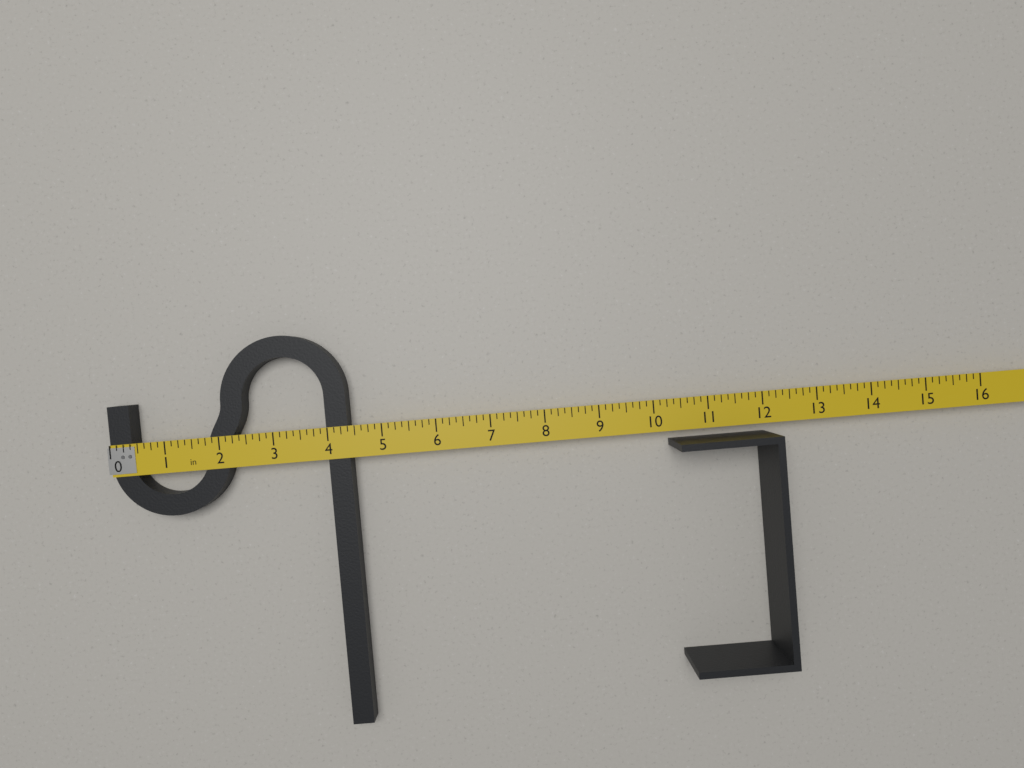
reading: 4.375 in
